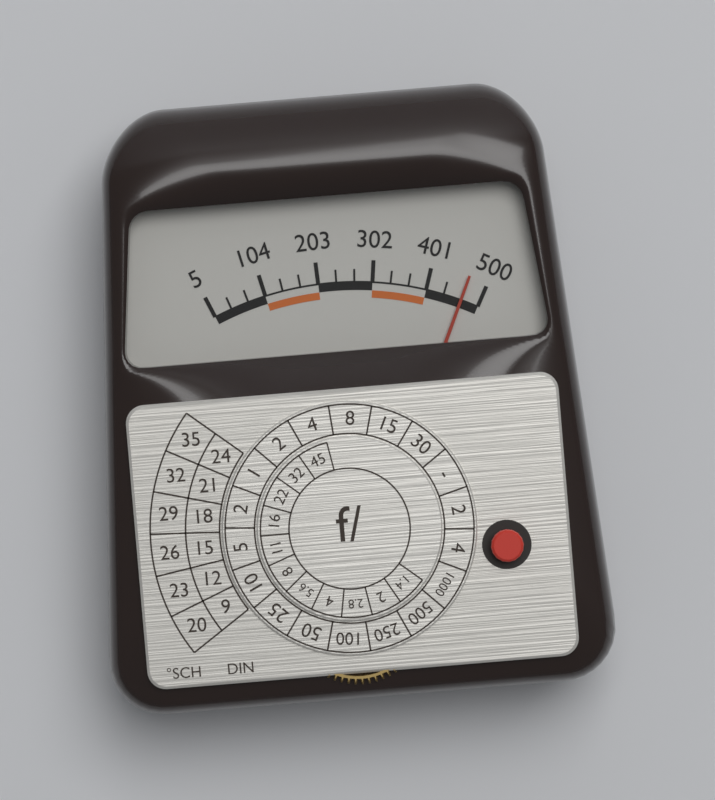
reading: 467 (no unit)
